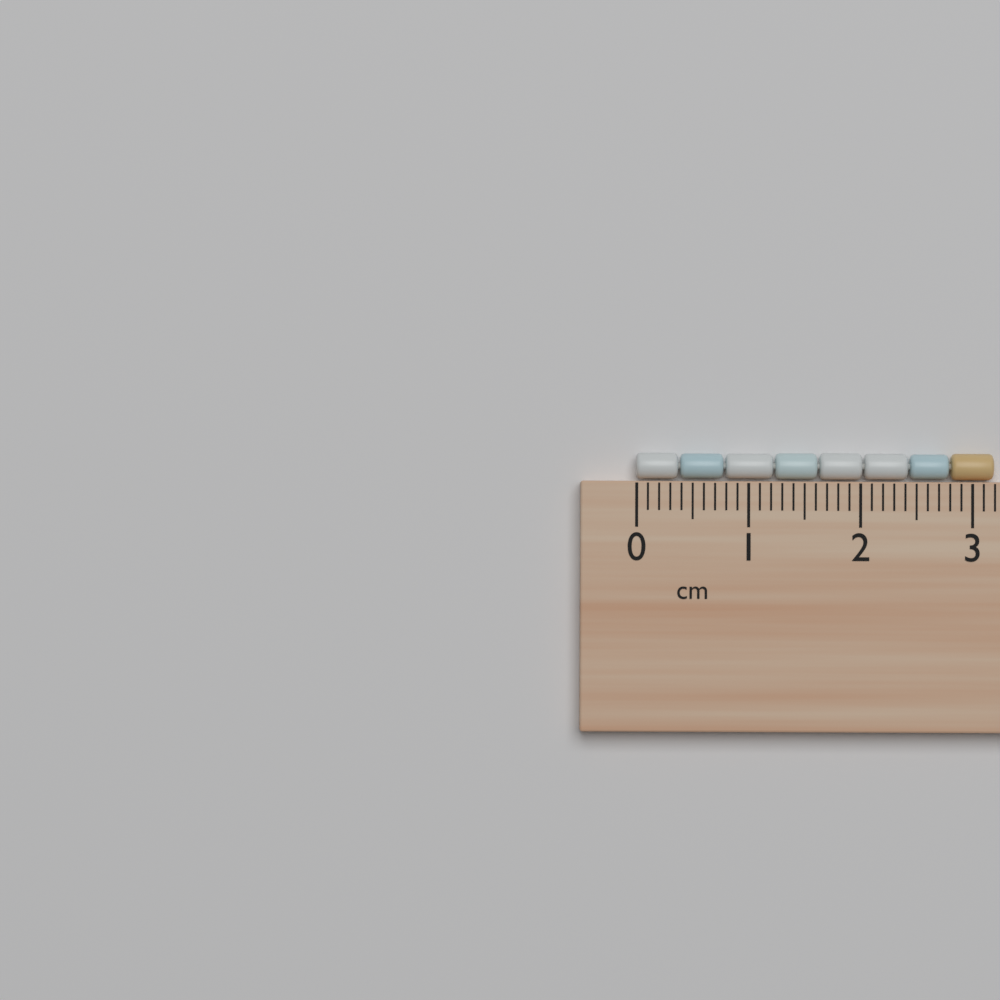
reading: 3.2 cm
